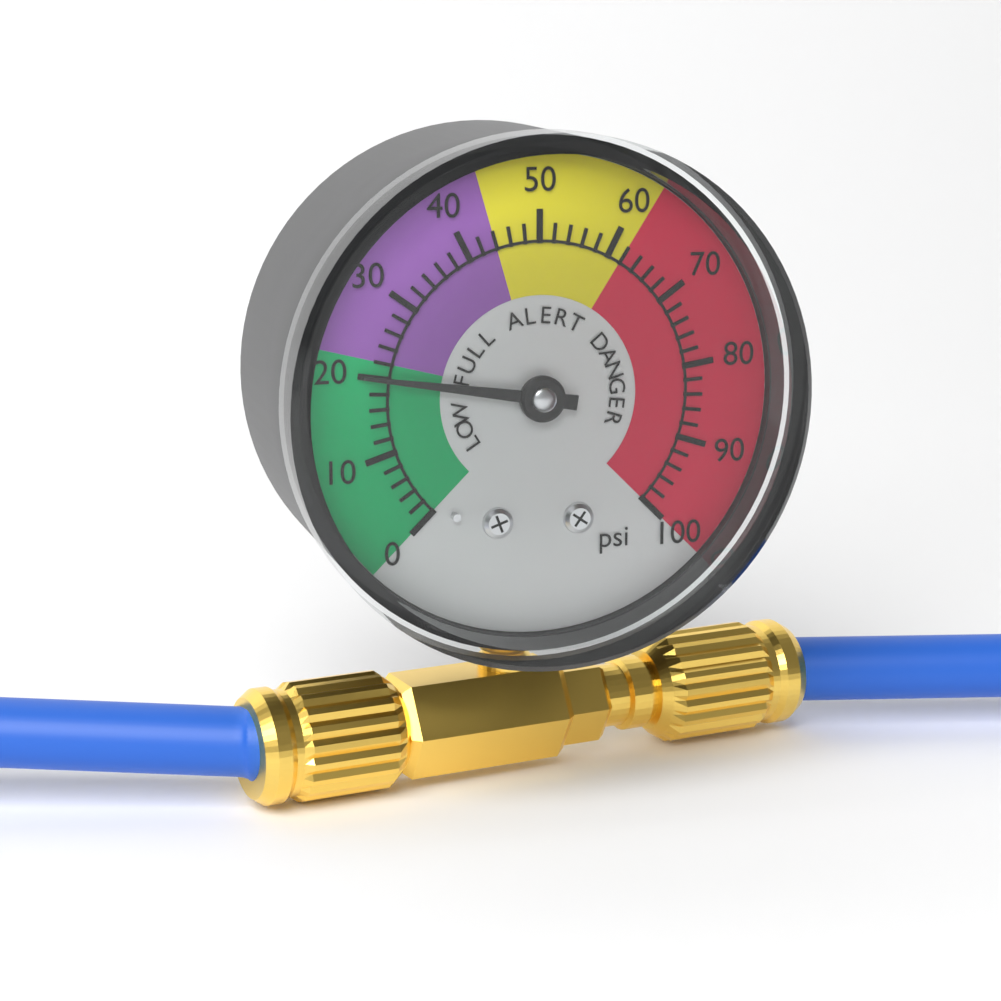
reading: 20 psi
